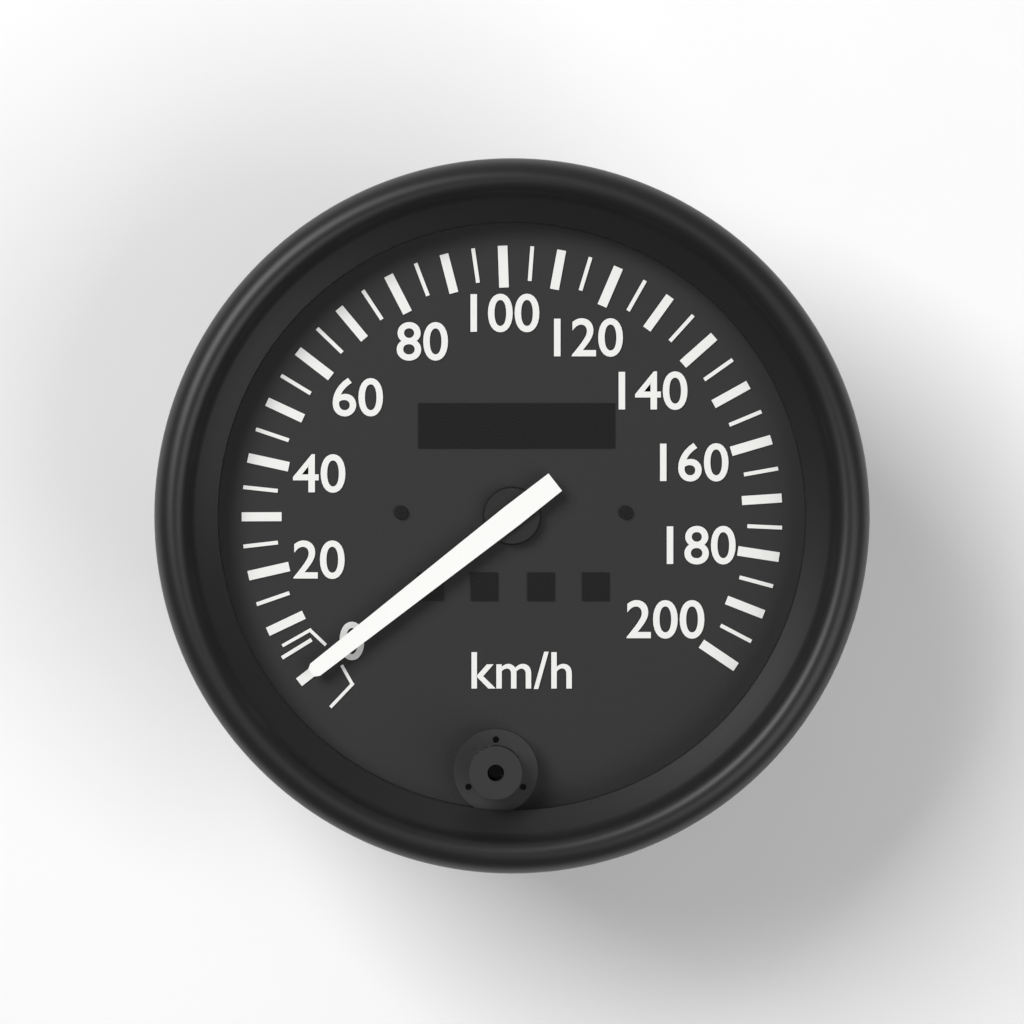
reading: 0 km/h
